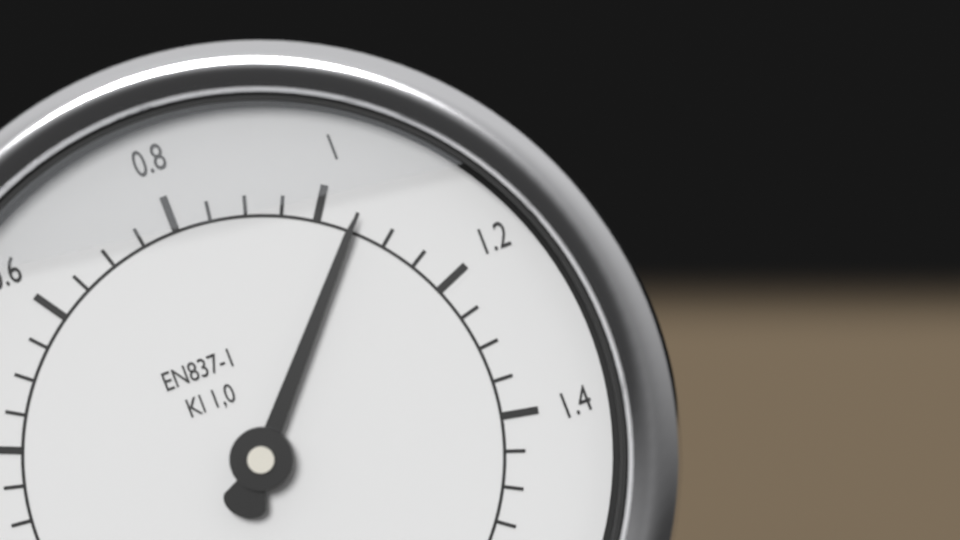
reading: 1.05 MPa
